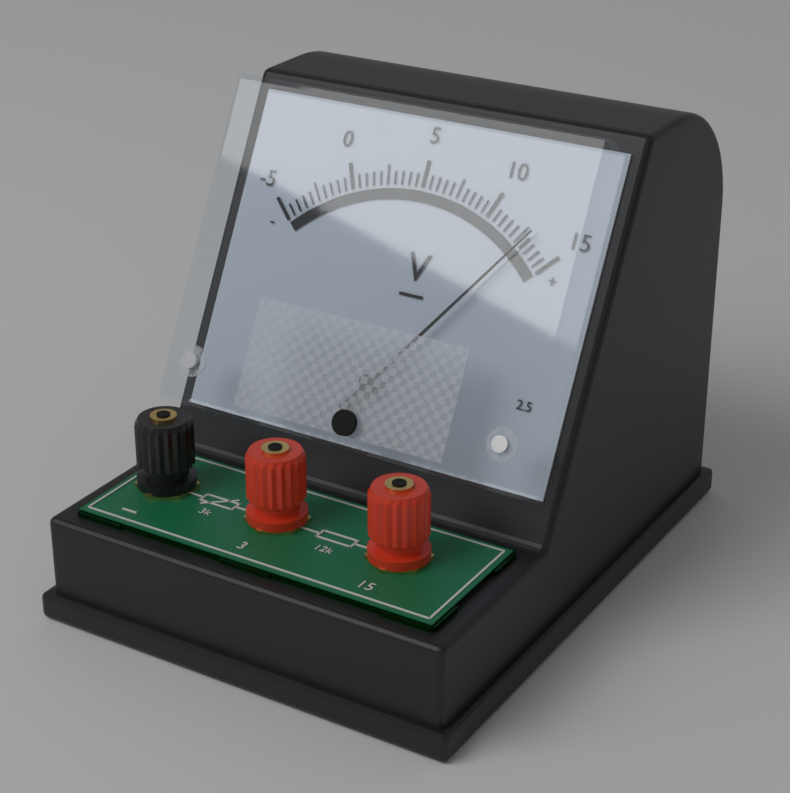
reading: 13.0 V
